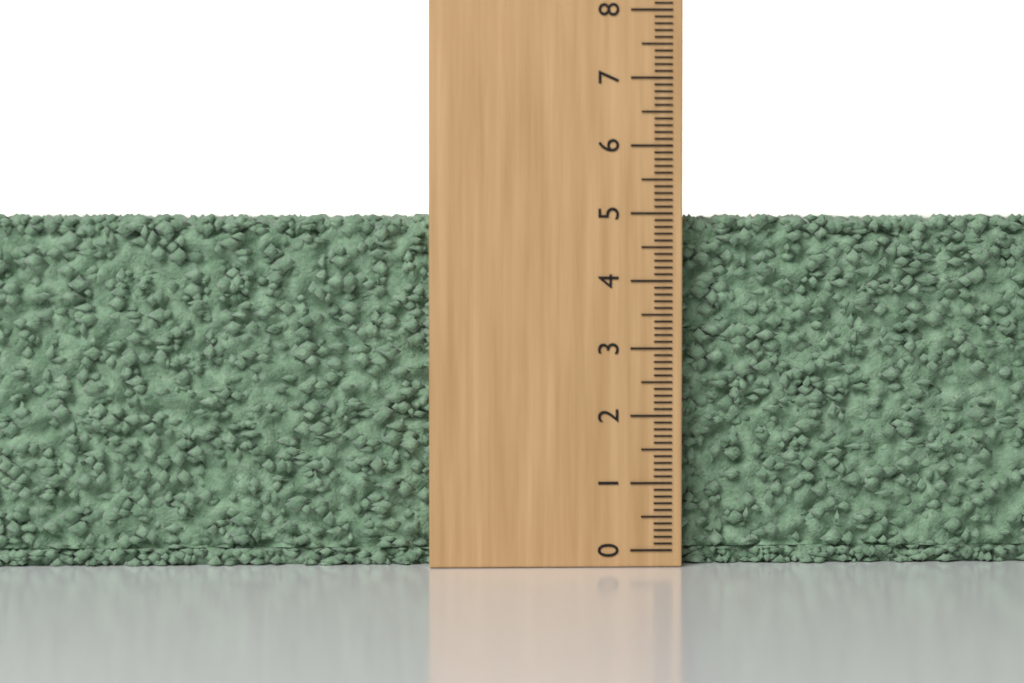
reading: 5.0 (no unit)
